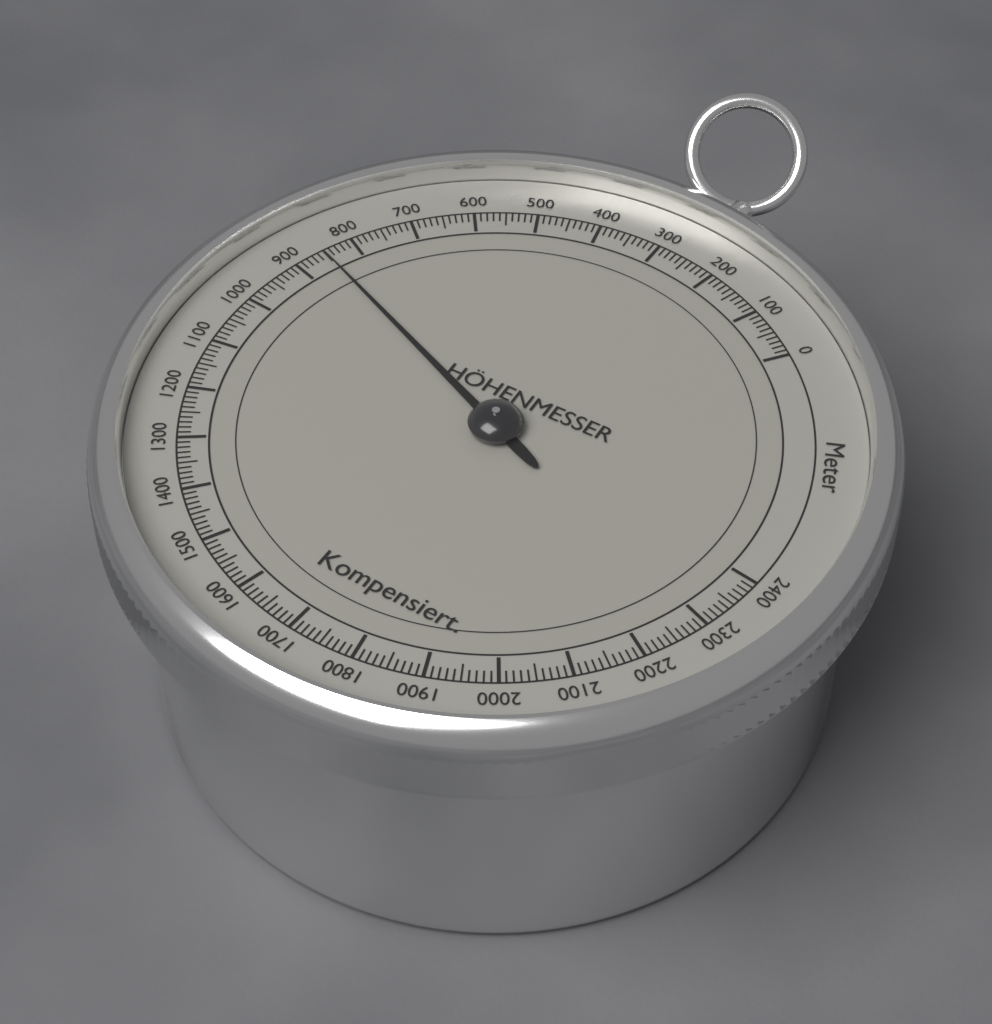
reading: 850 m
